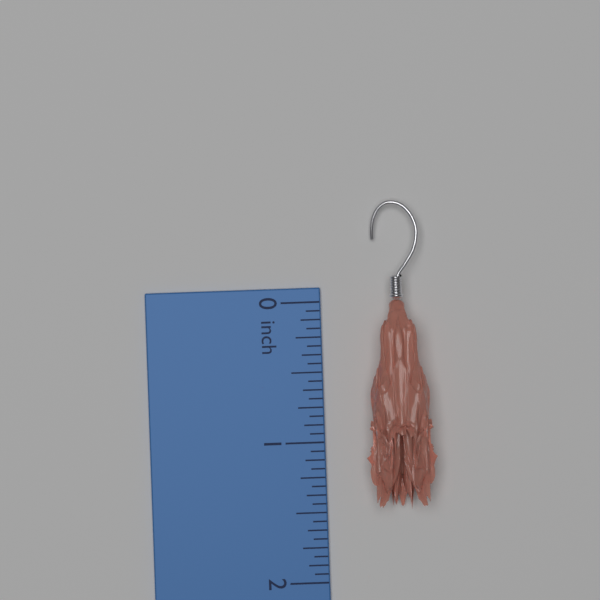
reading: 1.5000 inch
